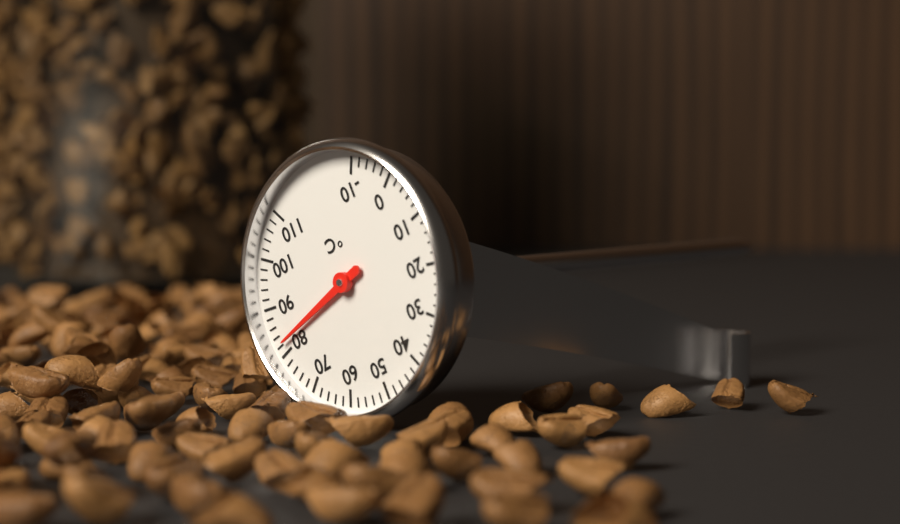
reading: 82 °C
